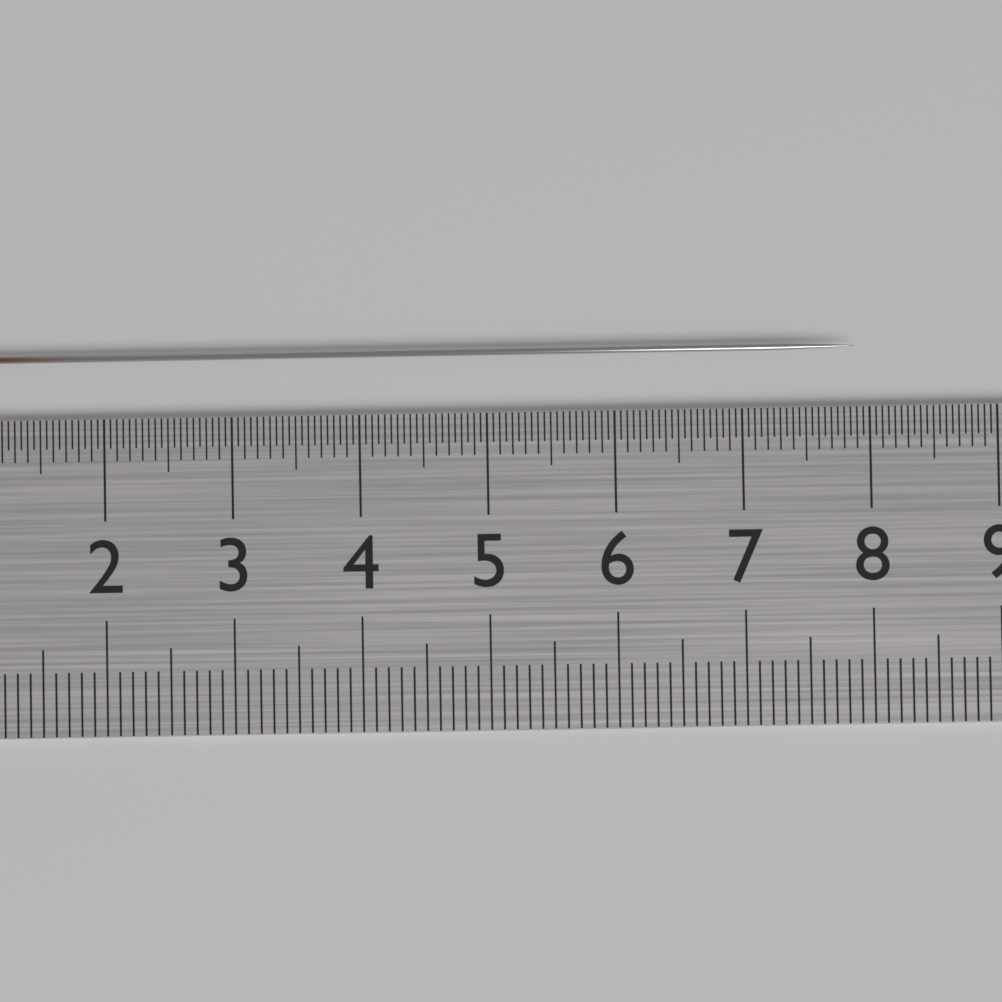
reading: 7.90 cm
